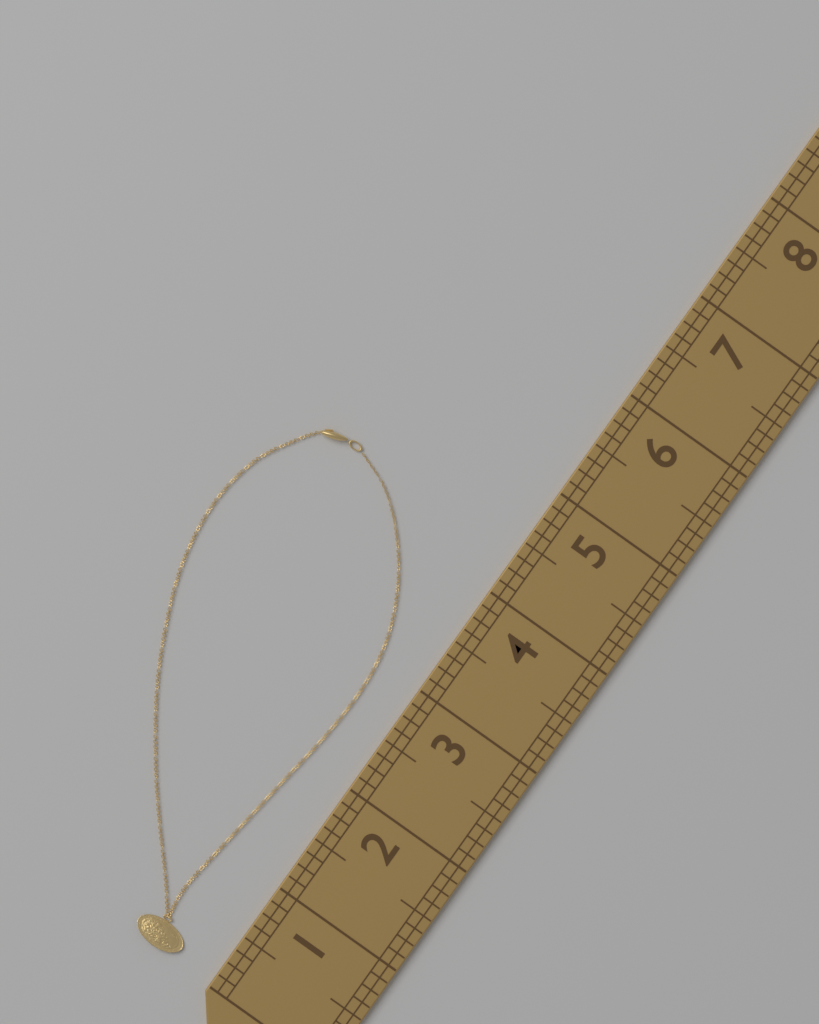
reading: 4.375 (no unit)
